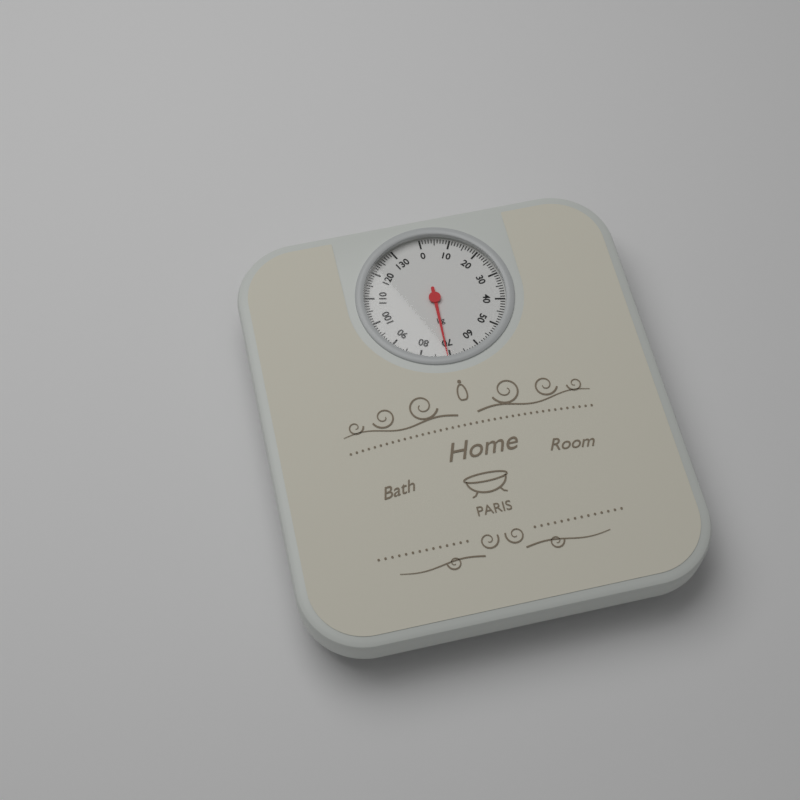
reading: 71 kg
